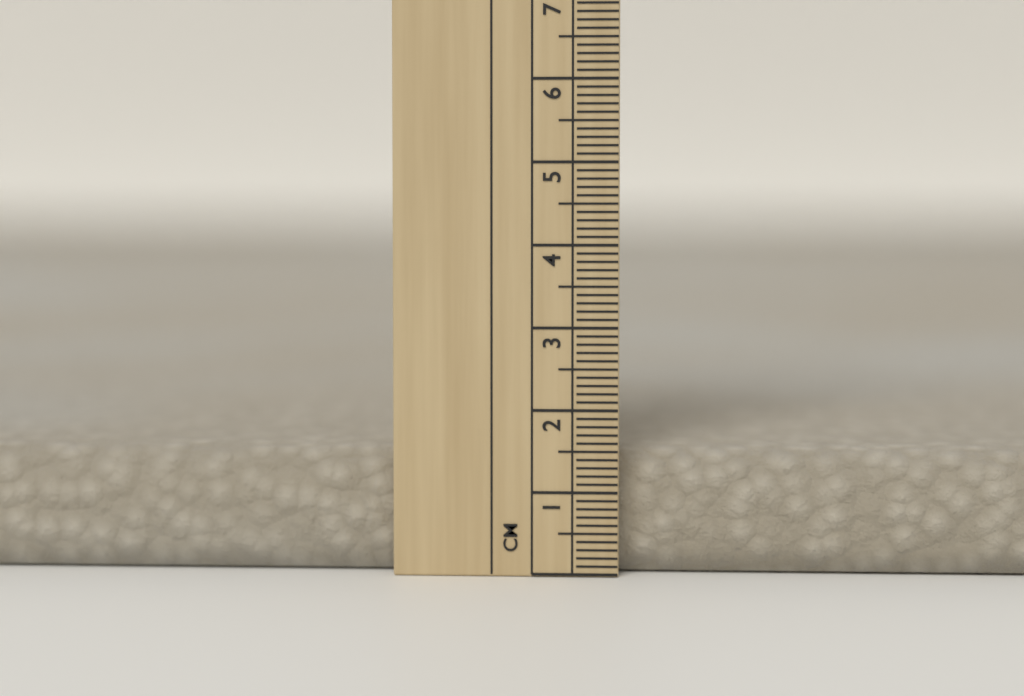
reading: 1.5 cm
